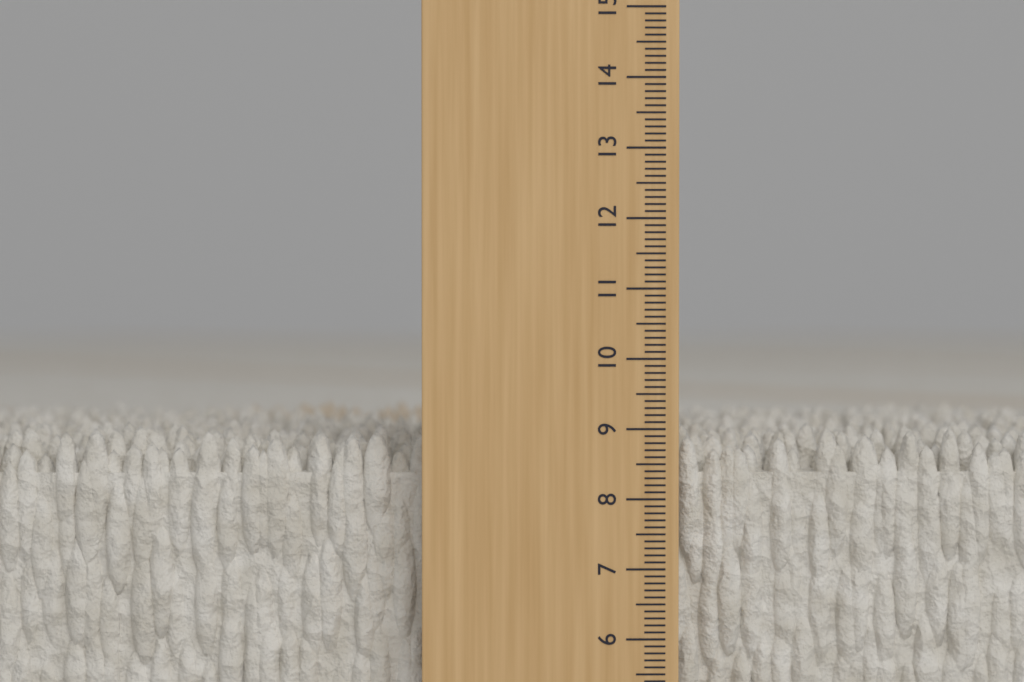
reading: 9.0 cm
